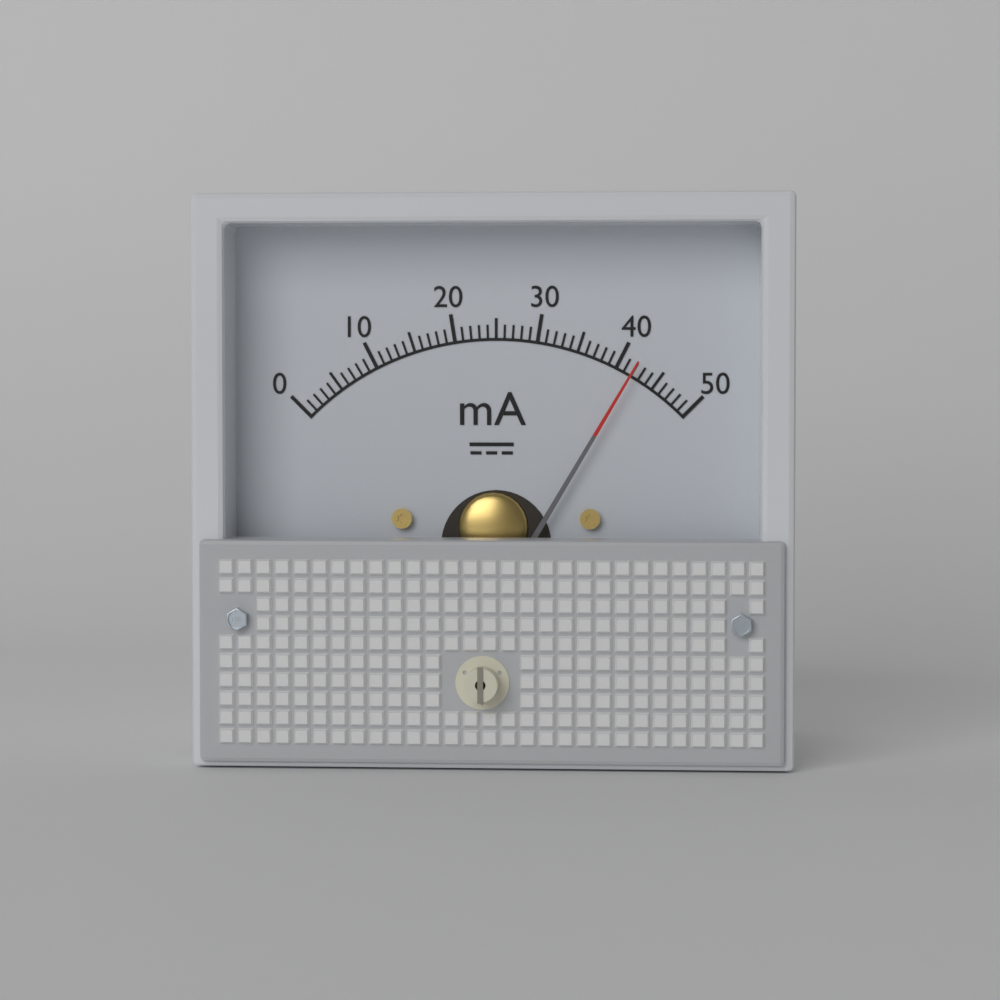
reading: 42 mA
